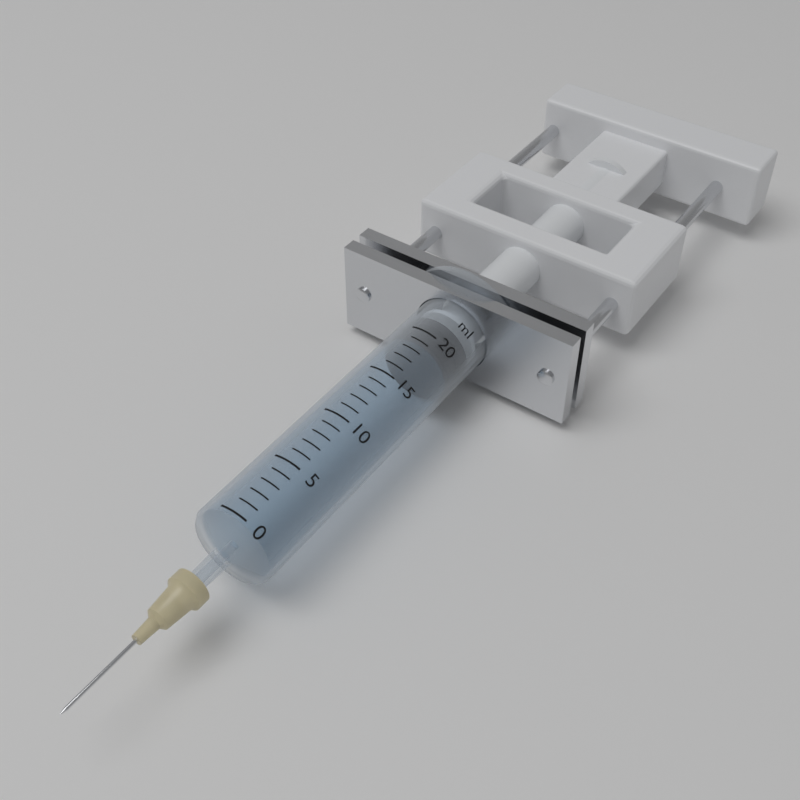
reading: 19 ml
